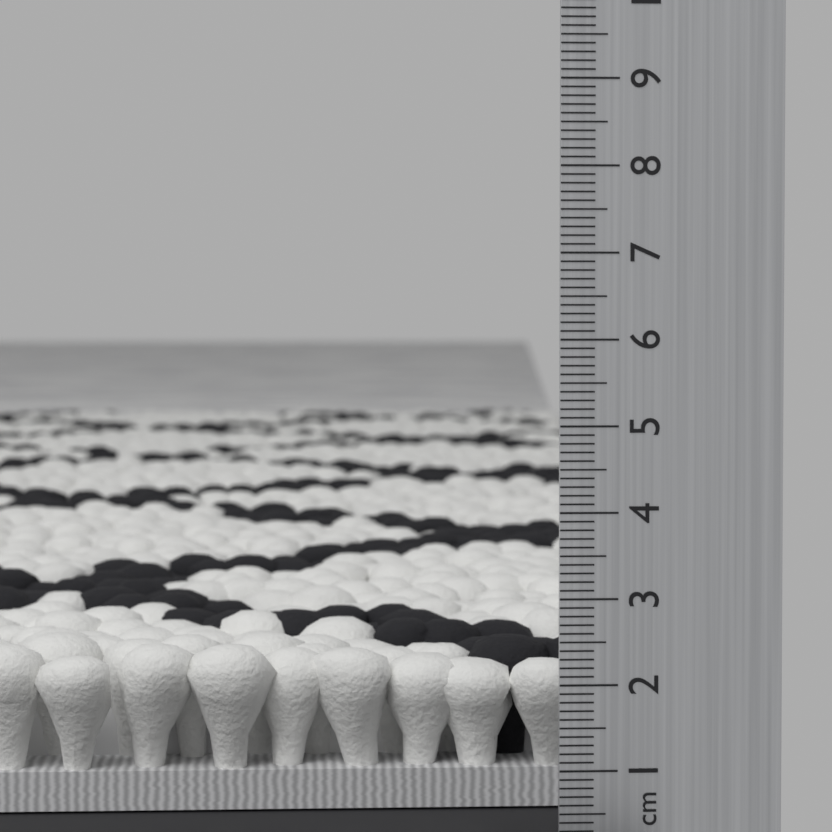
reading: 2.1 cm
